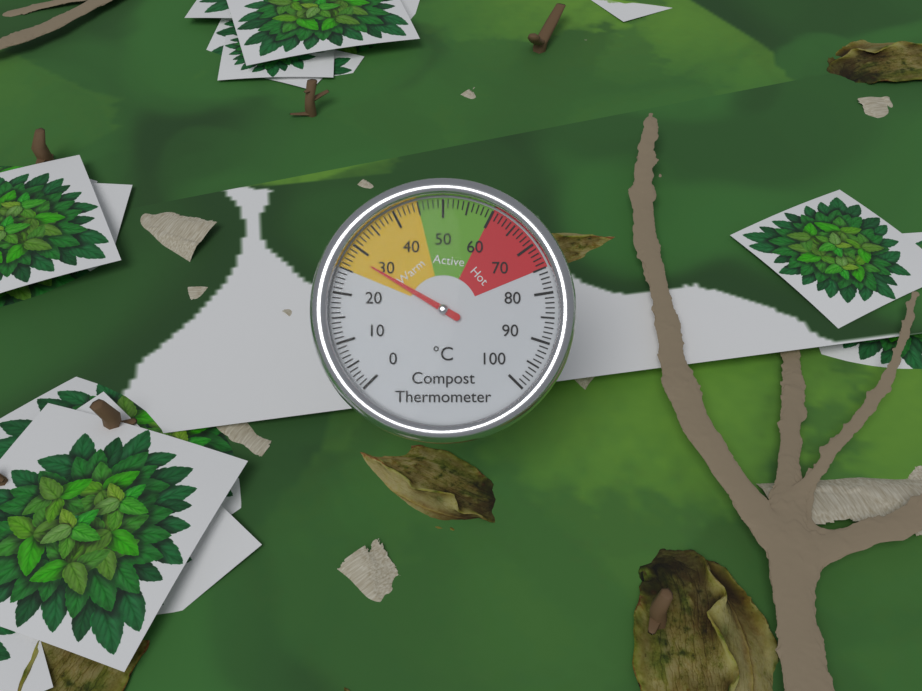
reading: 28 °C
